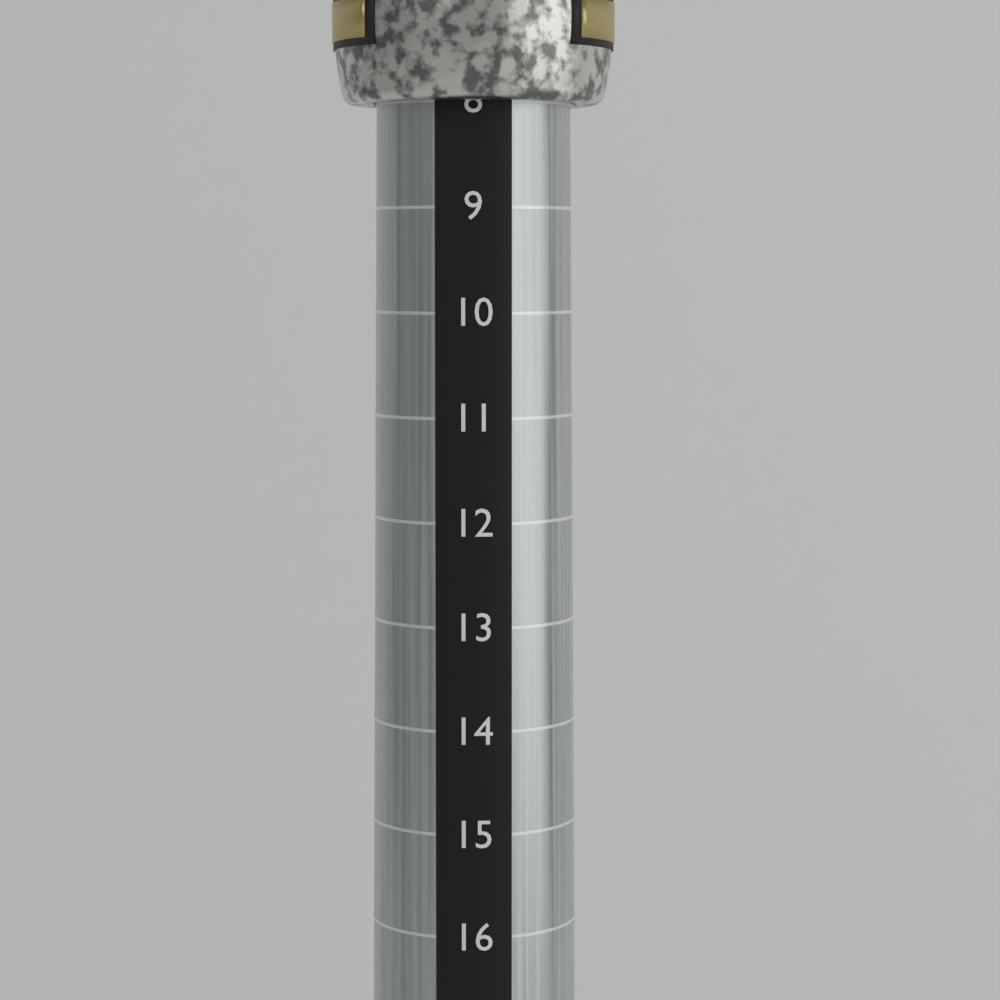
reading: 8 (no unit)
